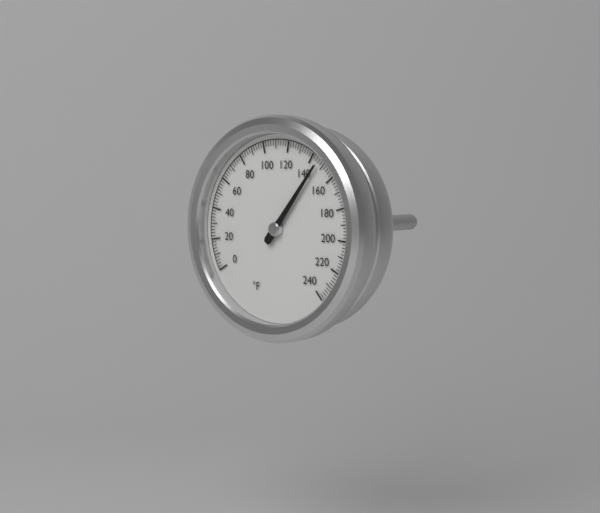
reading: 146 °F
